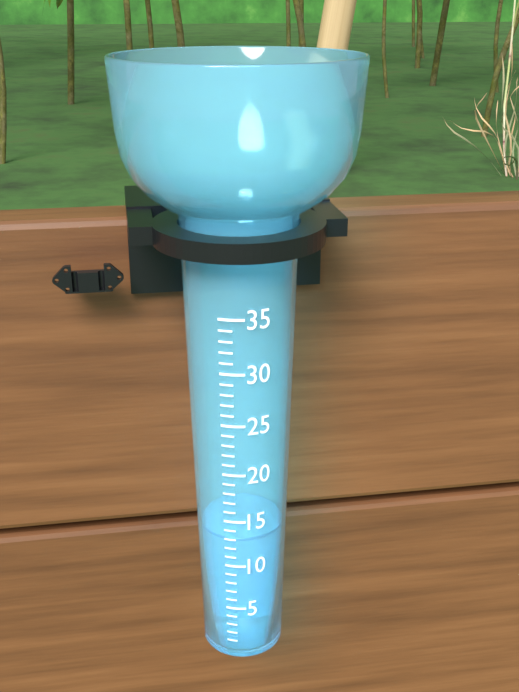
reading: 13 (no unit)
